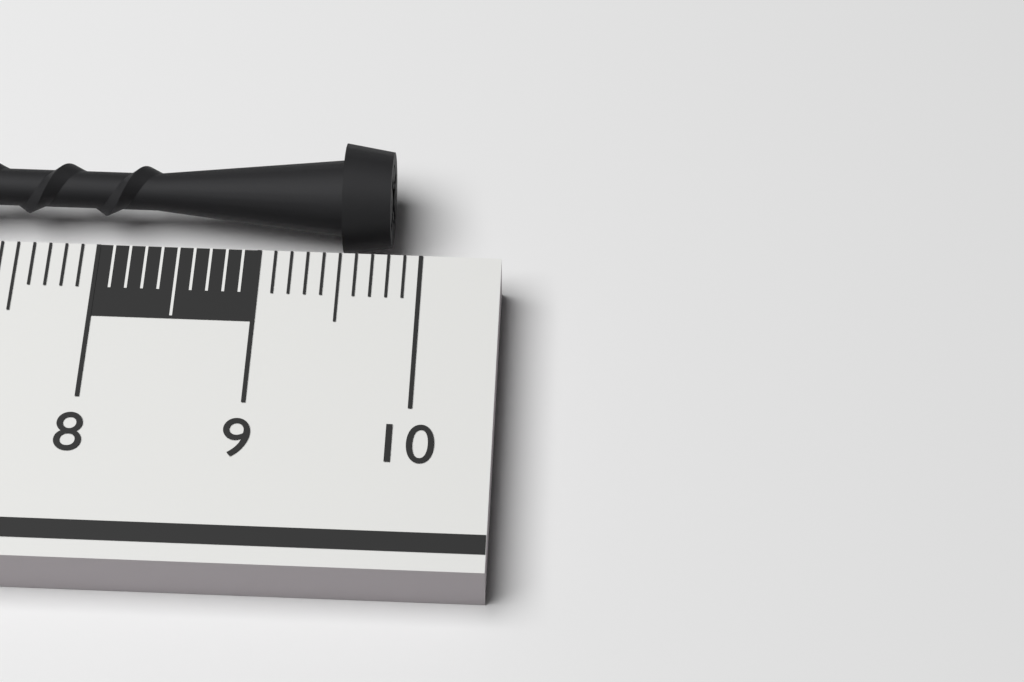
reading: 9.8 cm
